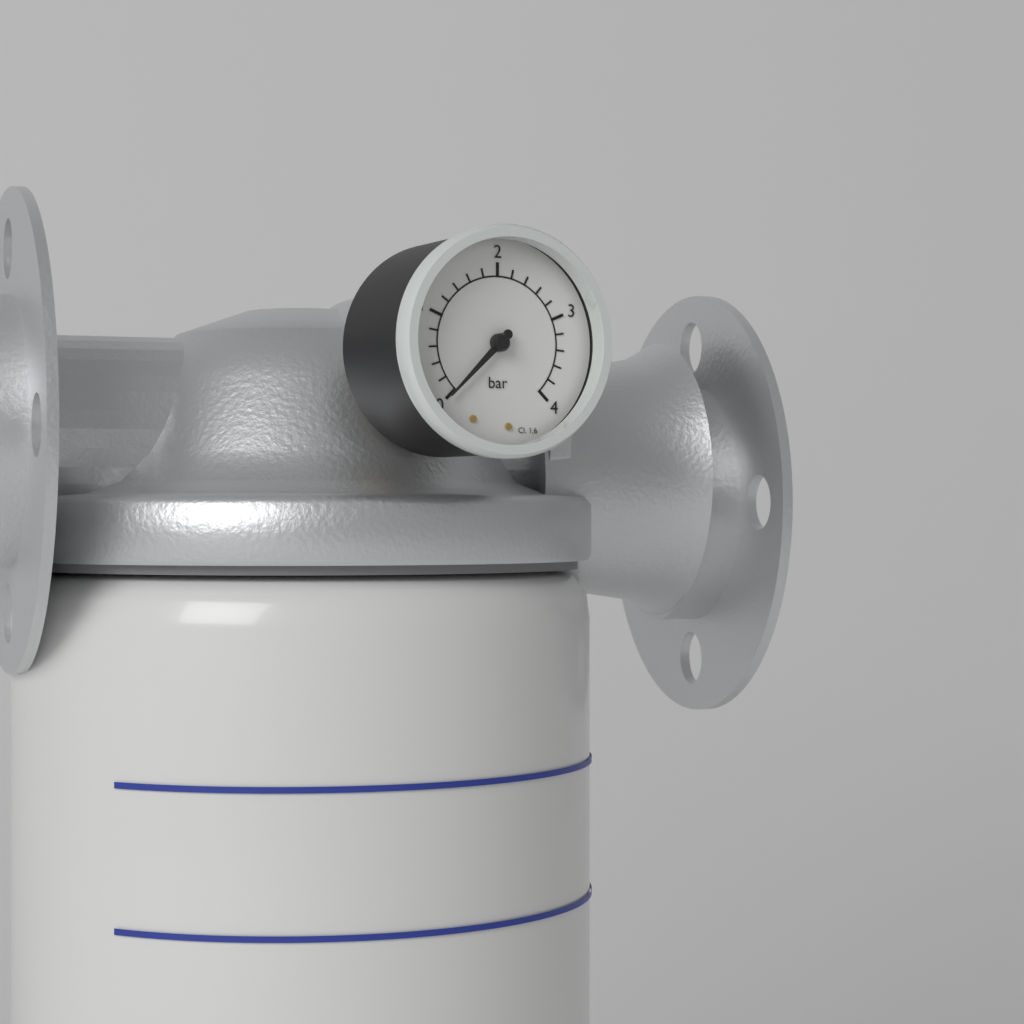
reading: 0.0 bar
